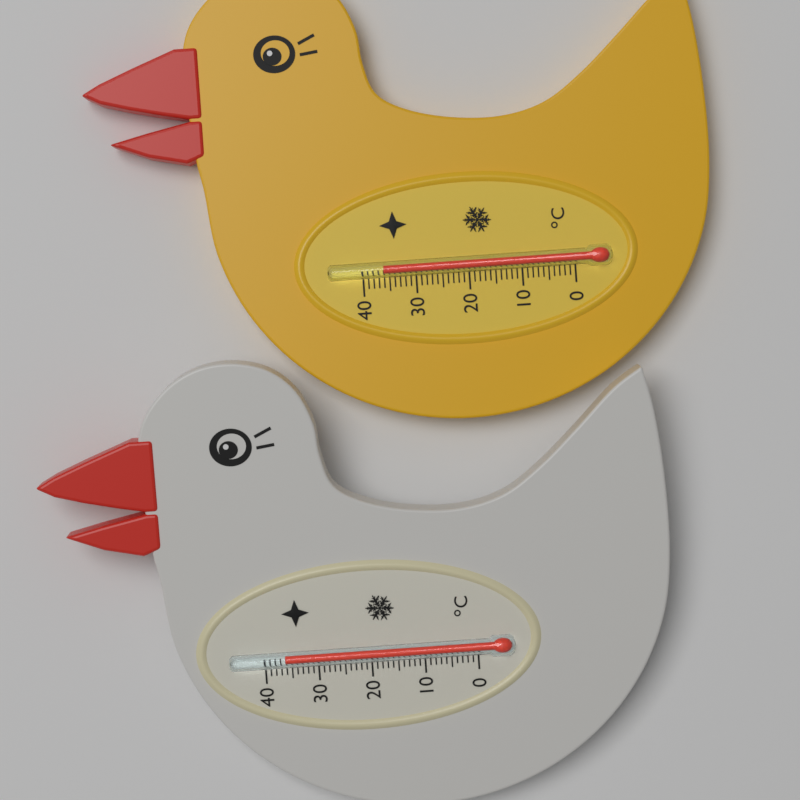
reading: 36 °C
